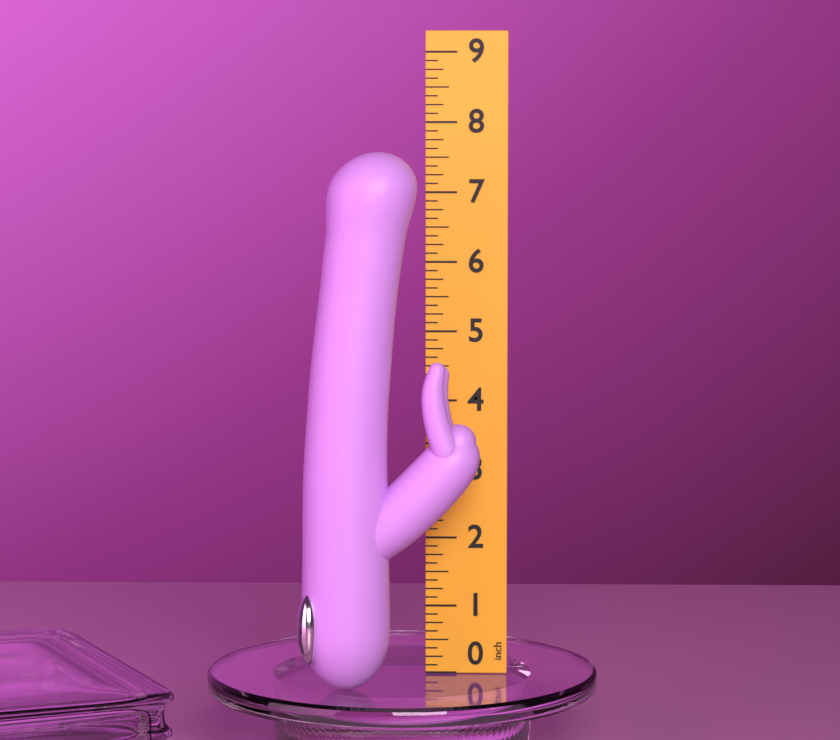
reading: 7.625 inch
